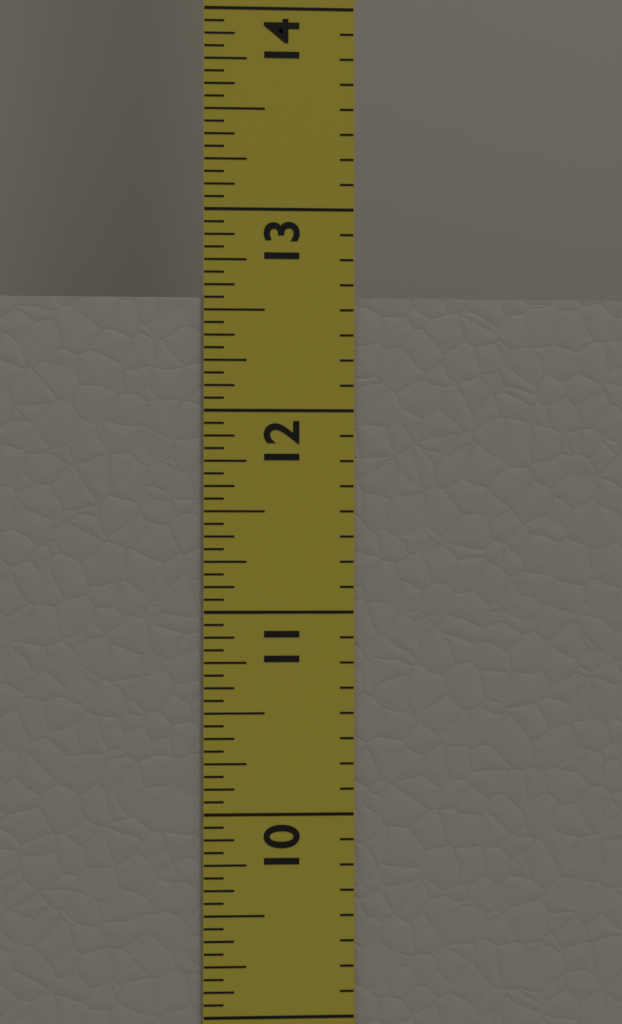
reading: 12.5625 in
